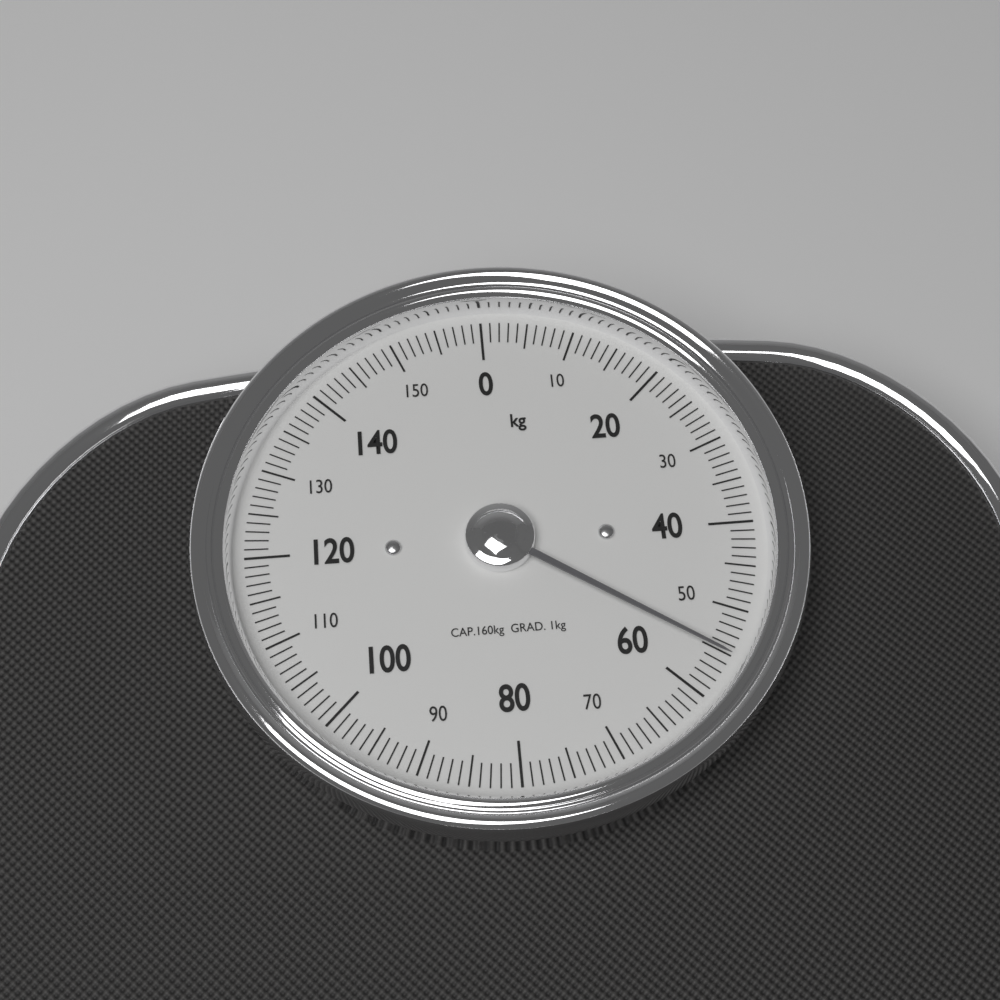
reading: 55 kg
